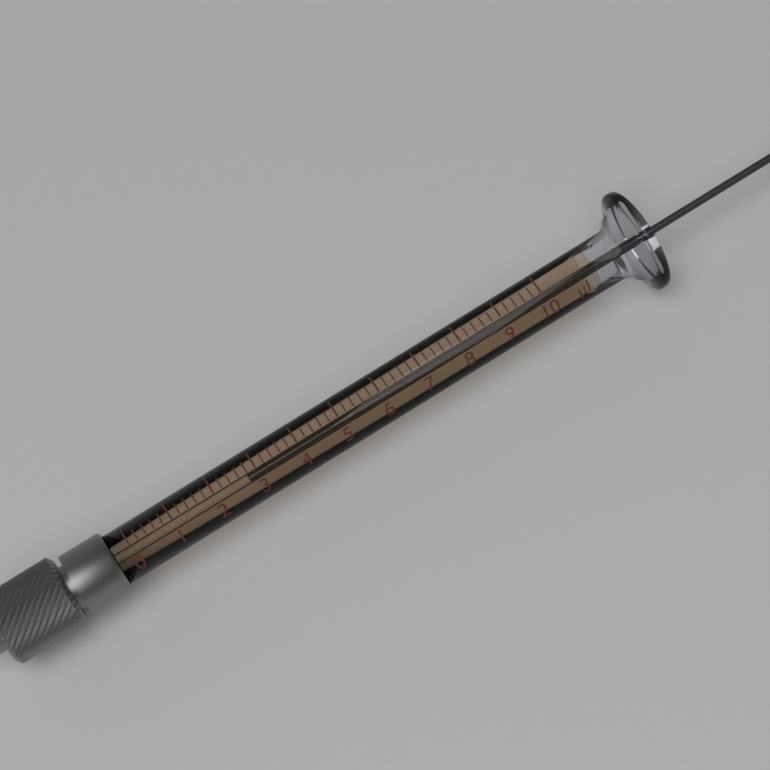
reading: 2.8 µl
